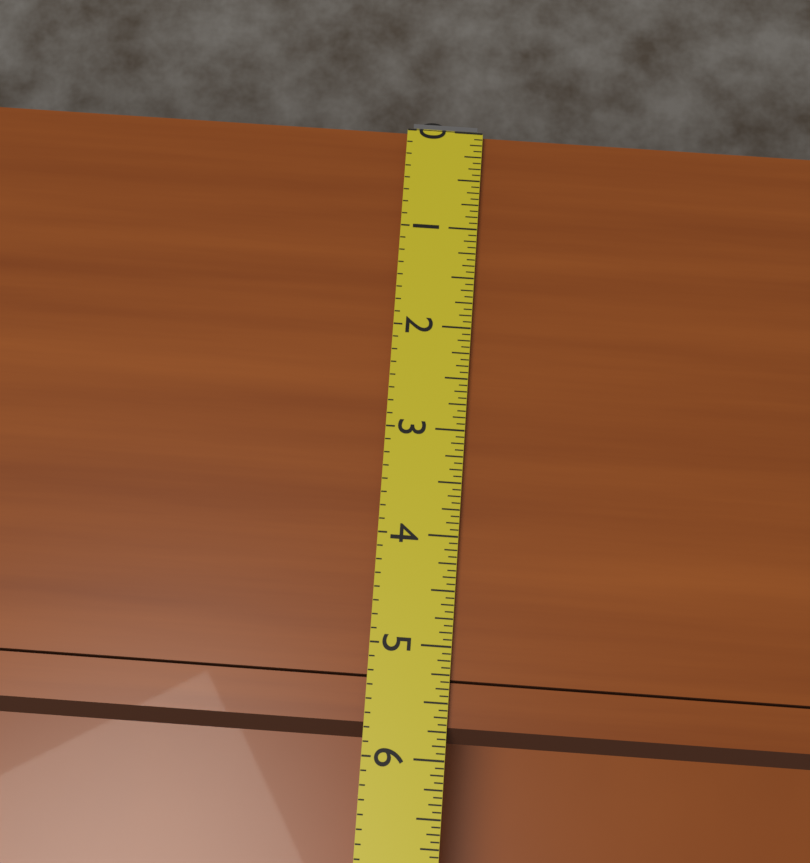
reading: 5.8750 (no unit)
